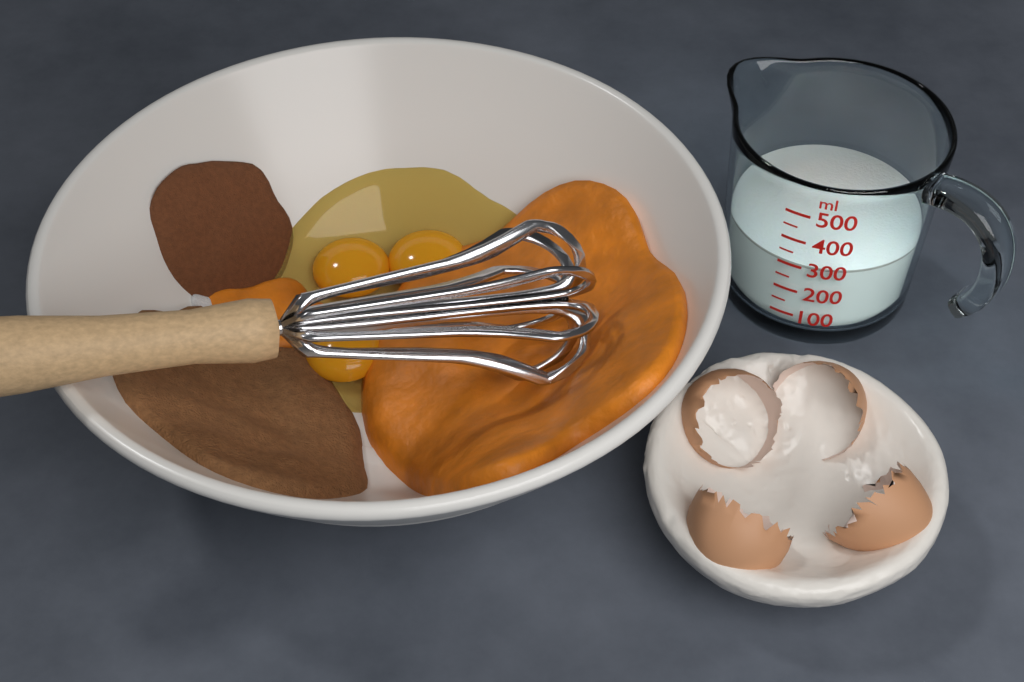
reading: 300 ml
